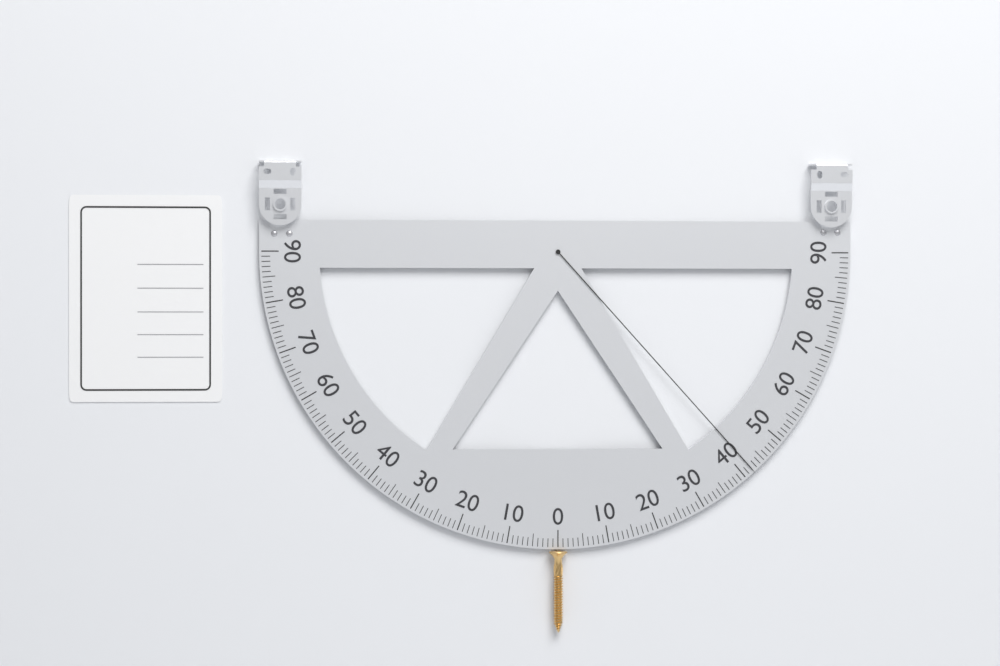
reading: 42 (no unit)
